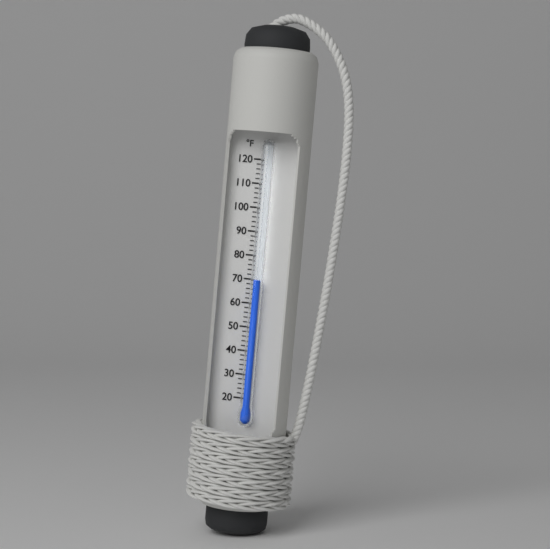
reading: 70 °F
